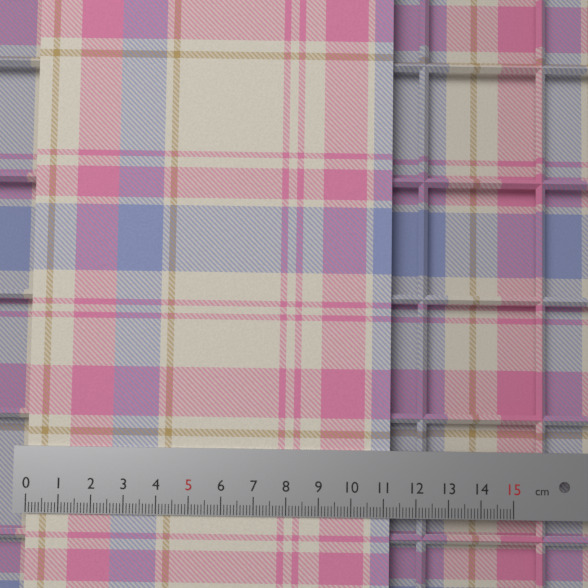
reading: 11.2 cm
